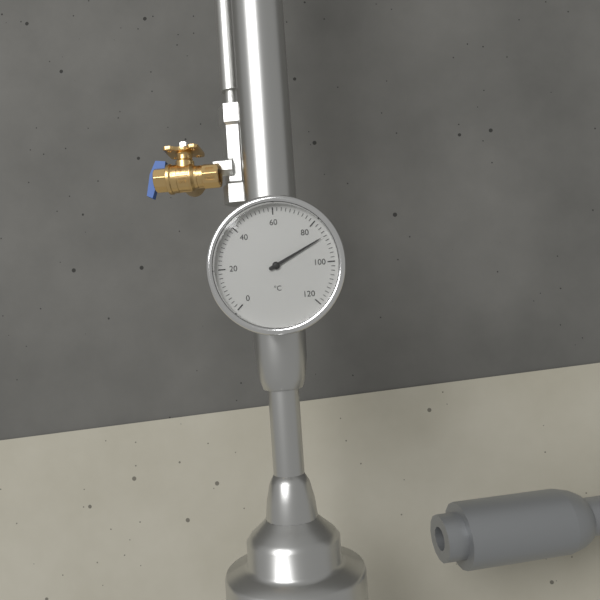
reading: 88 °C
